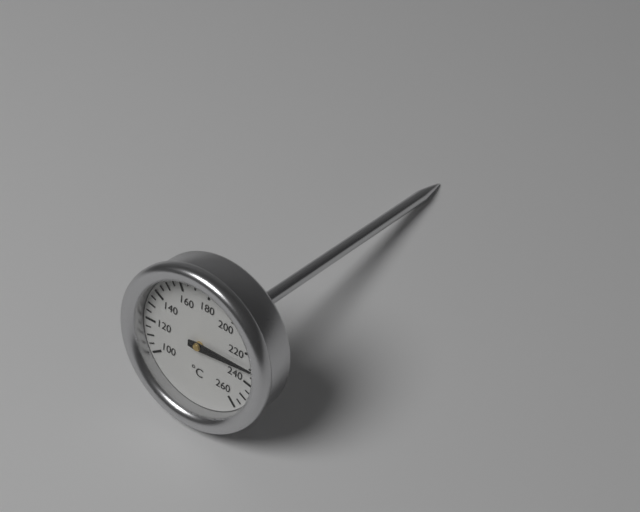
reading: 230 °C
